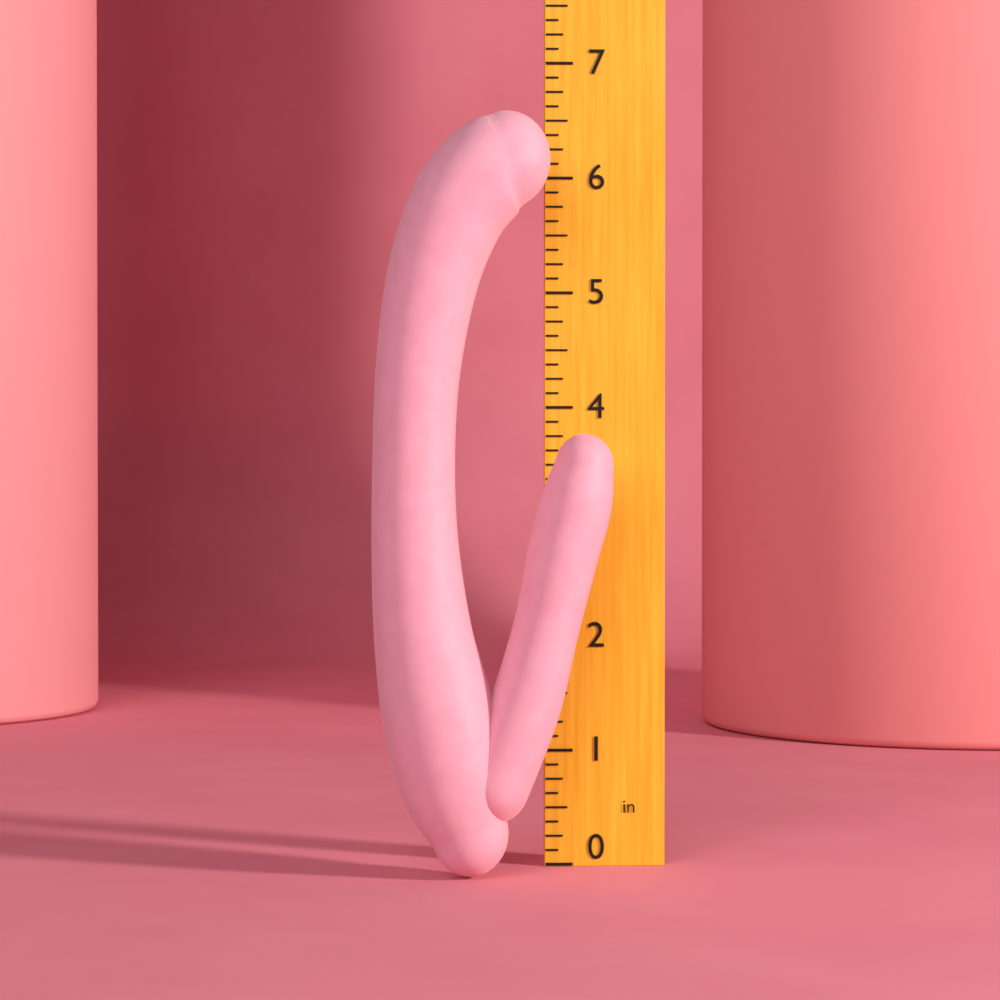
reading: 6.500 in
